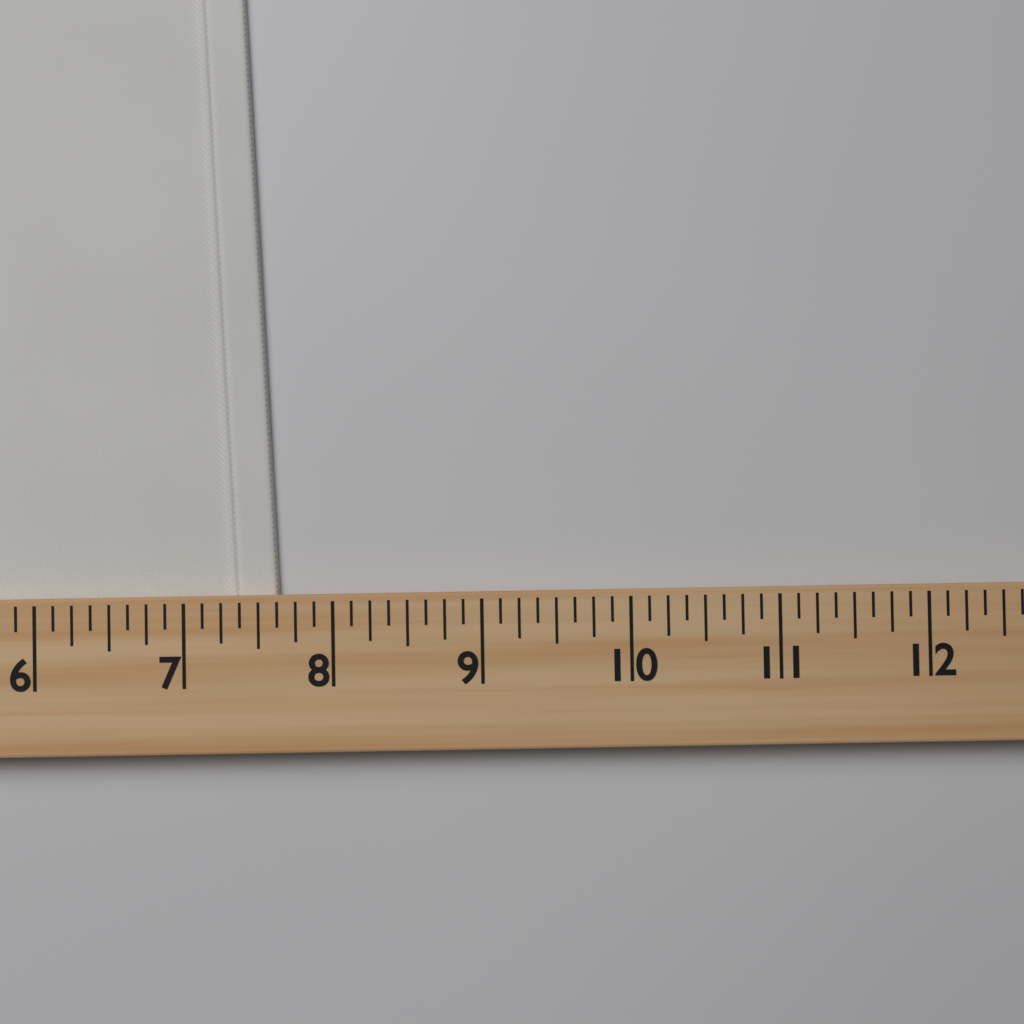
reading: 7.625 (no unit)
